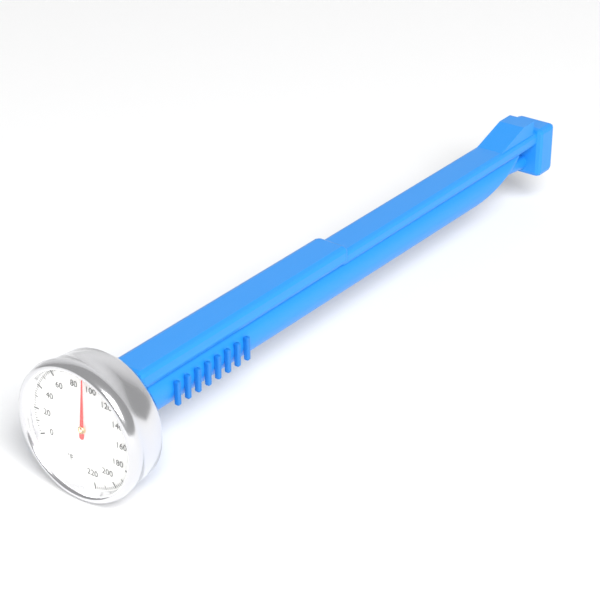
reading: 92 °F
